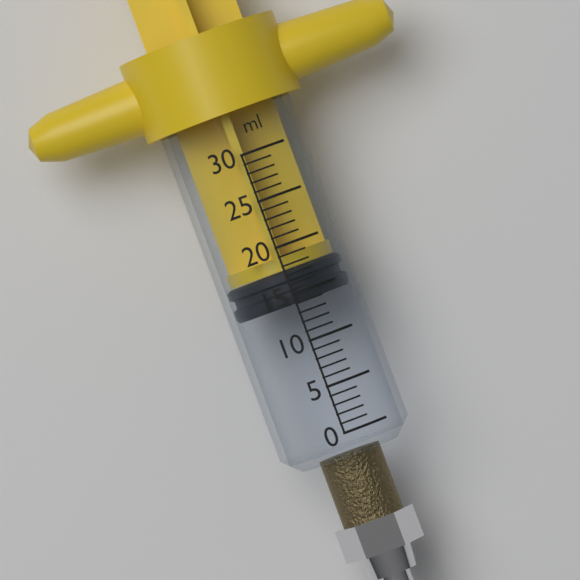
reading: 14 ml
